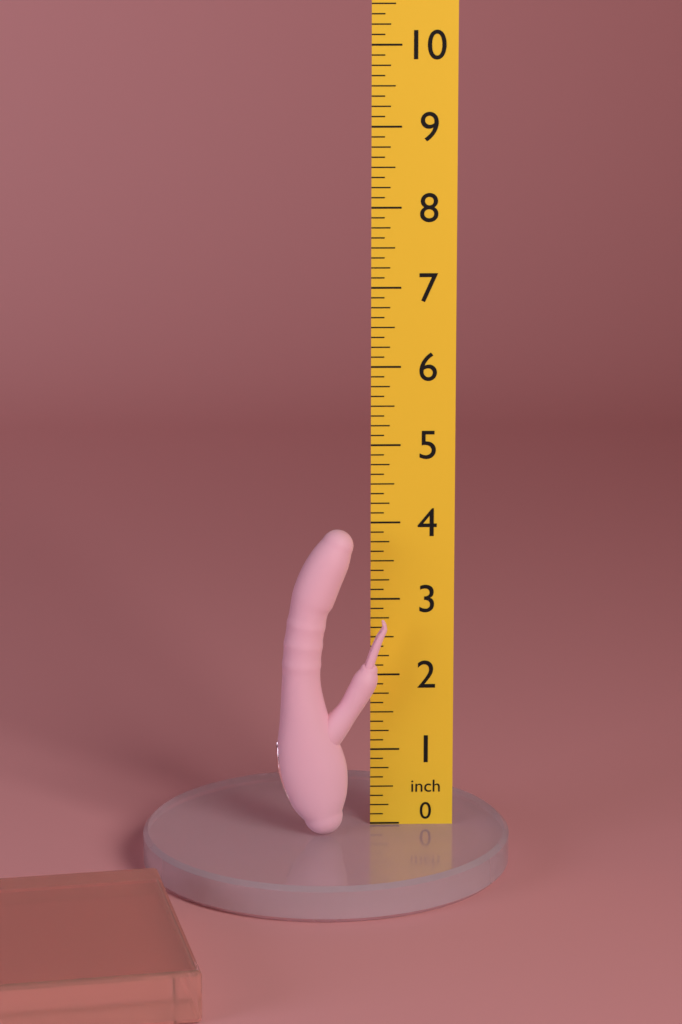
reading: 4.000 inch
